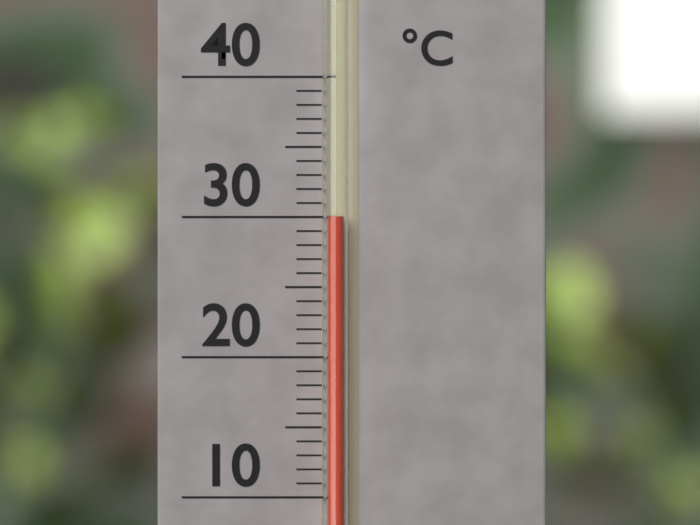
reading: 30 °C
